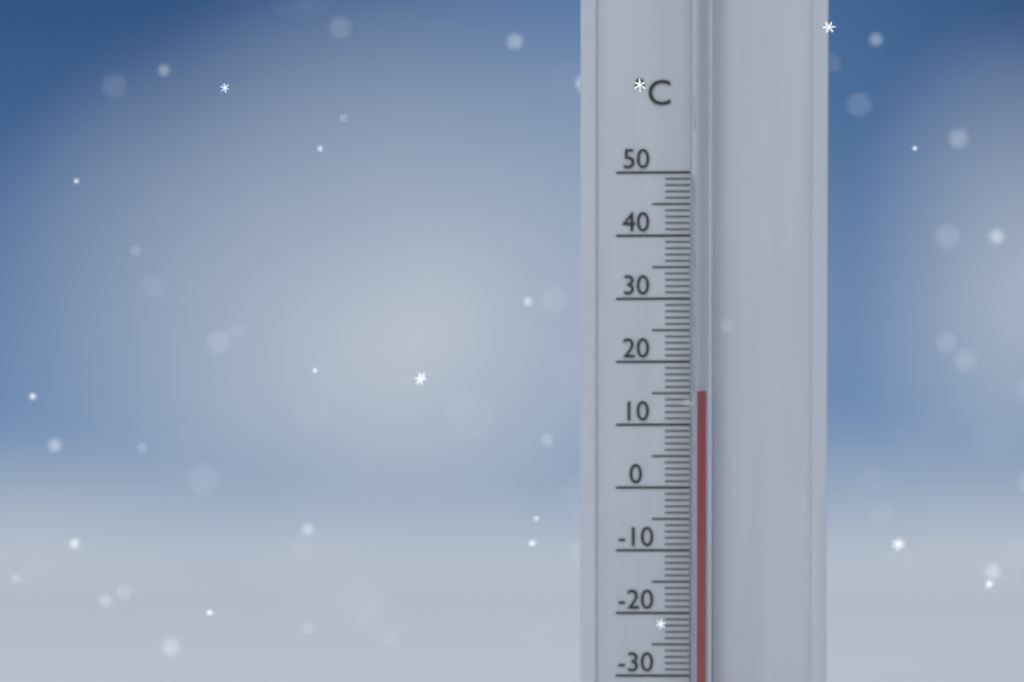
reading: 15 °C
